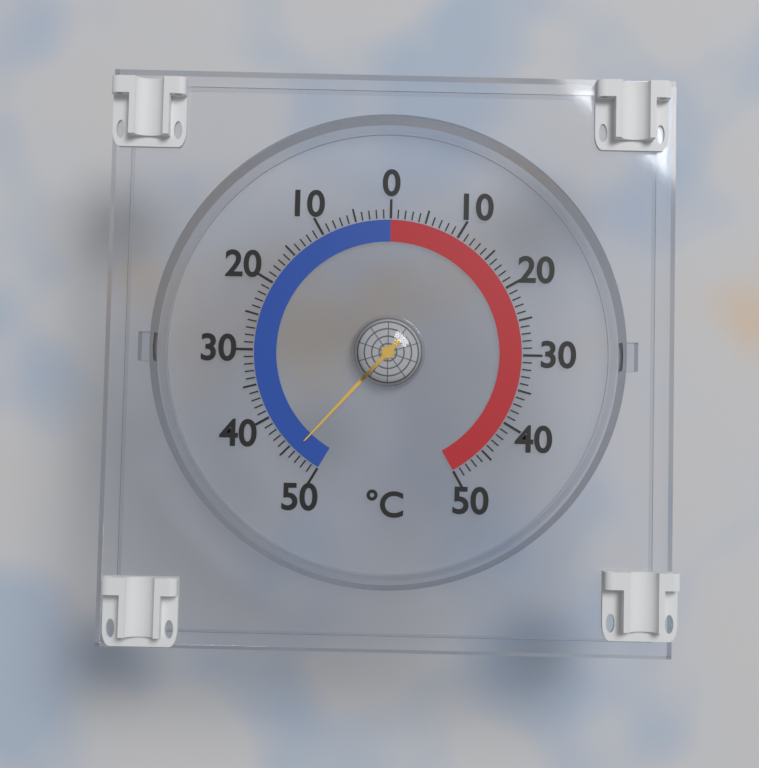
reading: -46 °C
